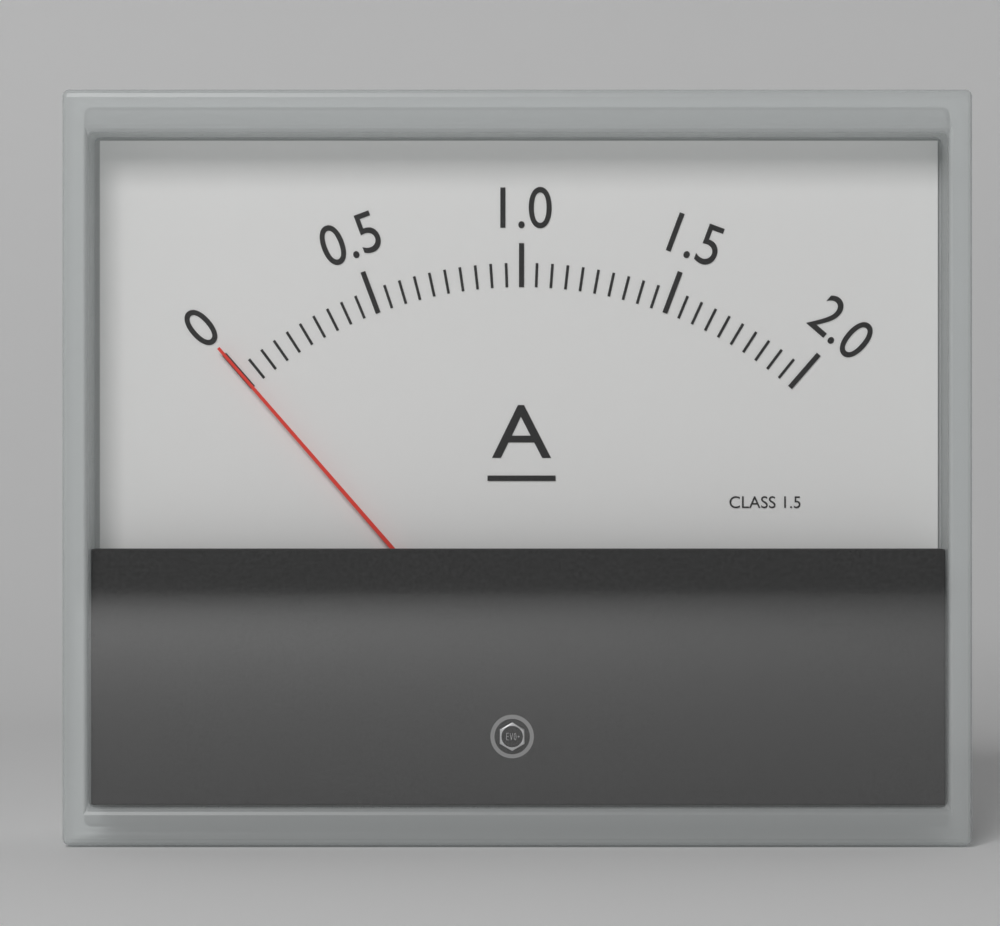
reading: 0.00 A
